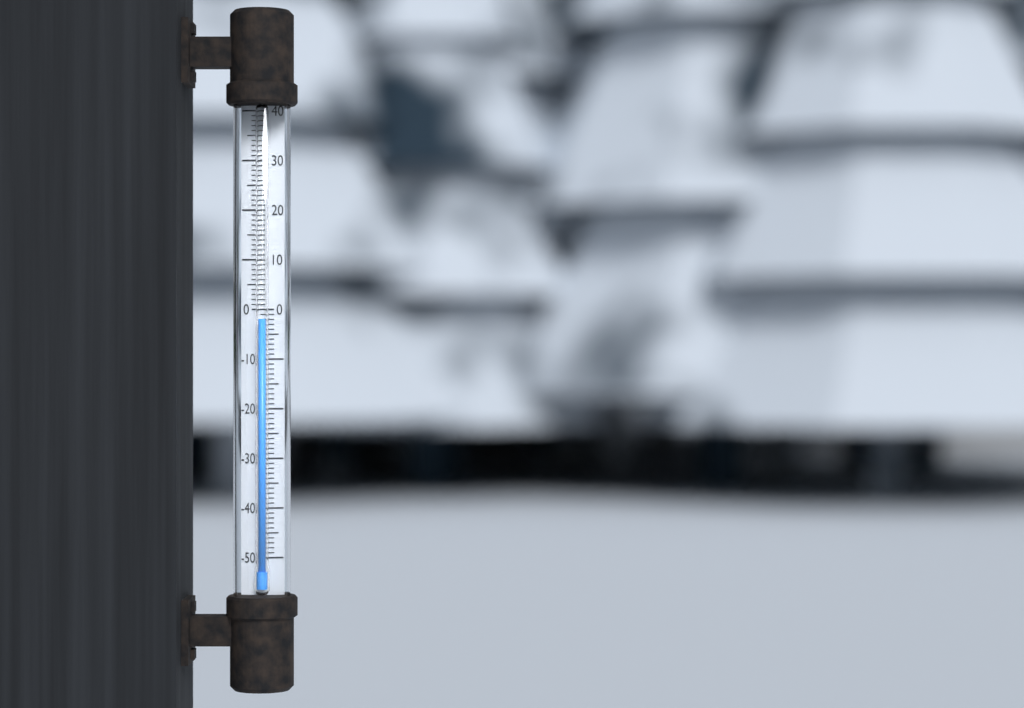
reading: -2 (no unit)
